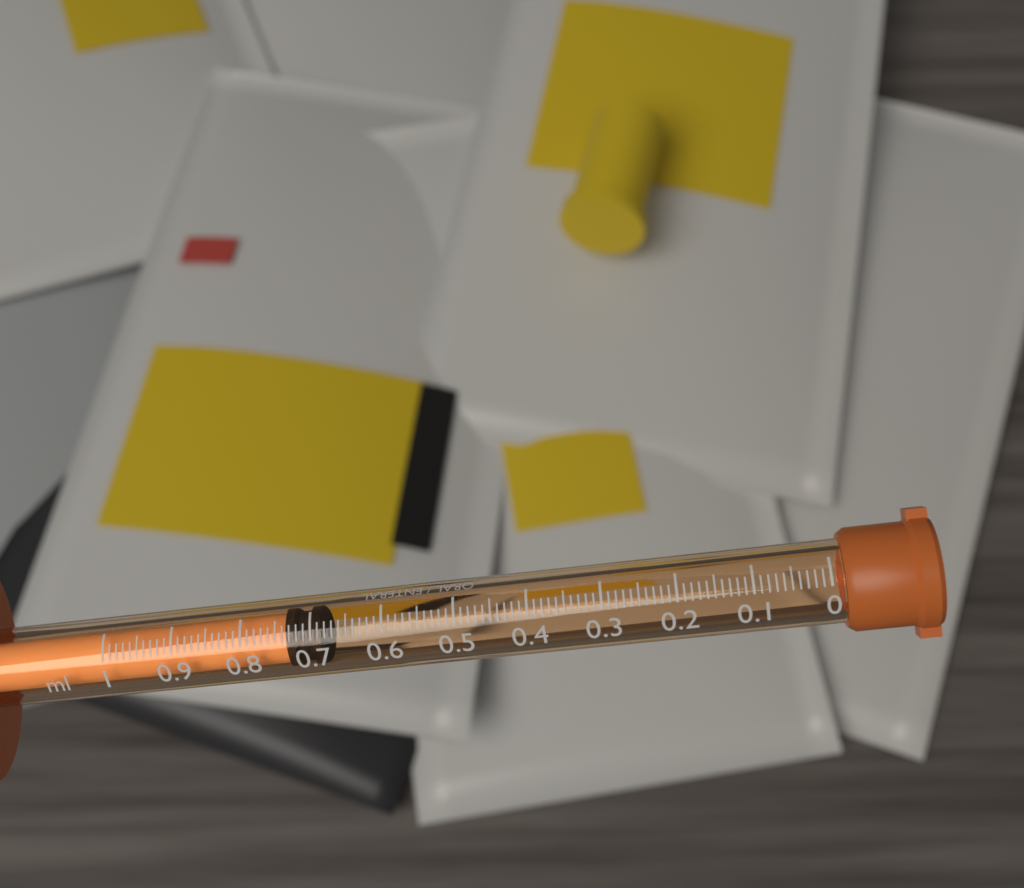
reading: 0.69 ml
